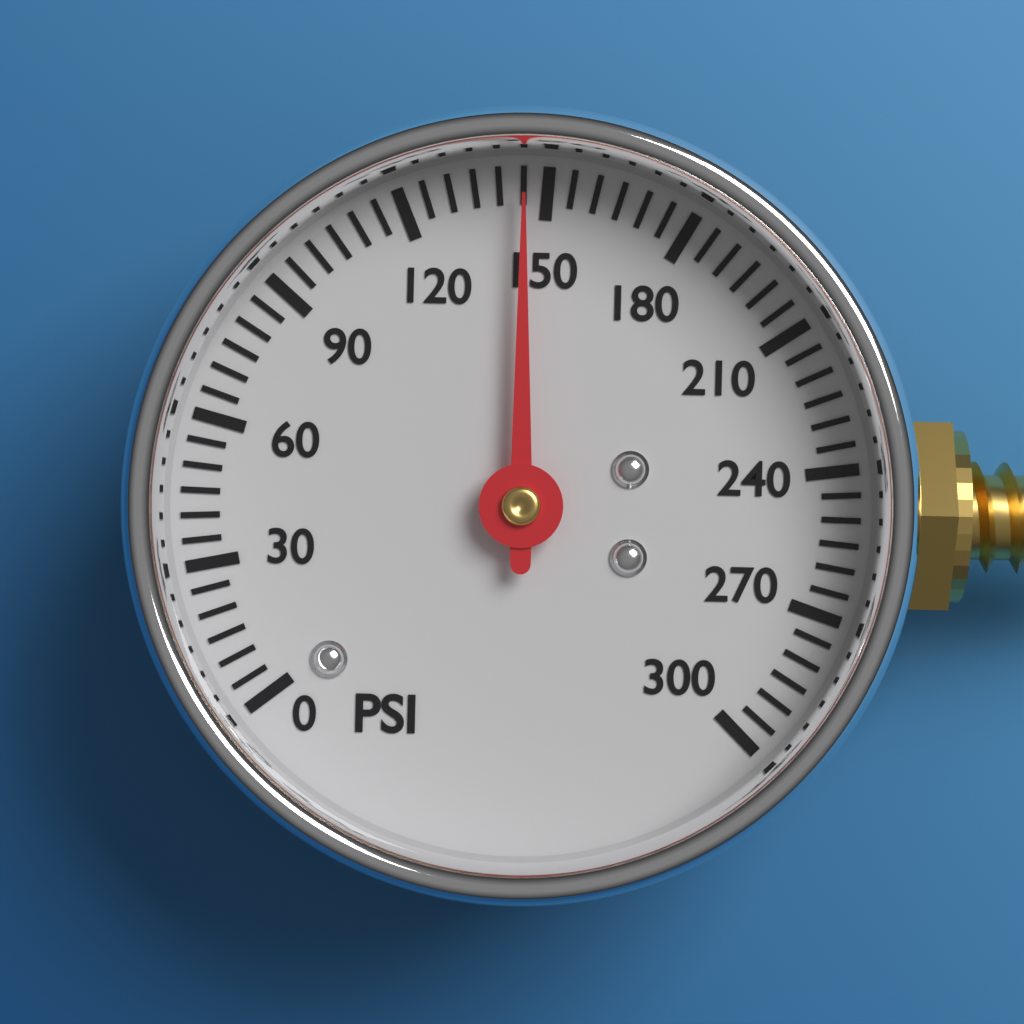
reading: 145 psi
